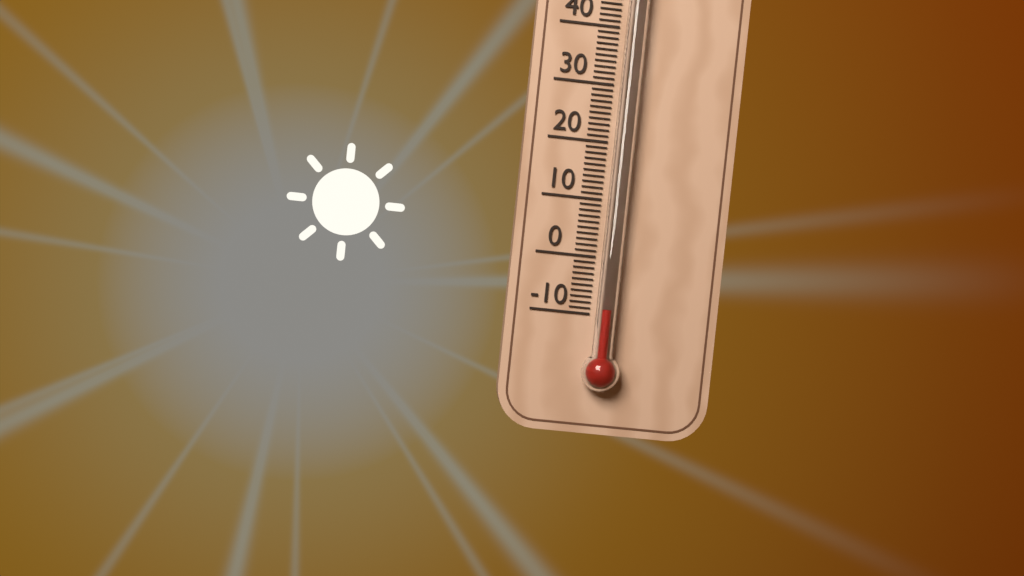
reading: -9 °C
